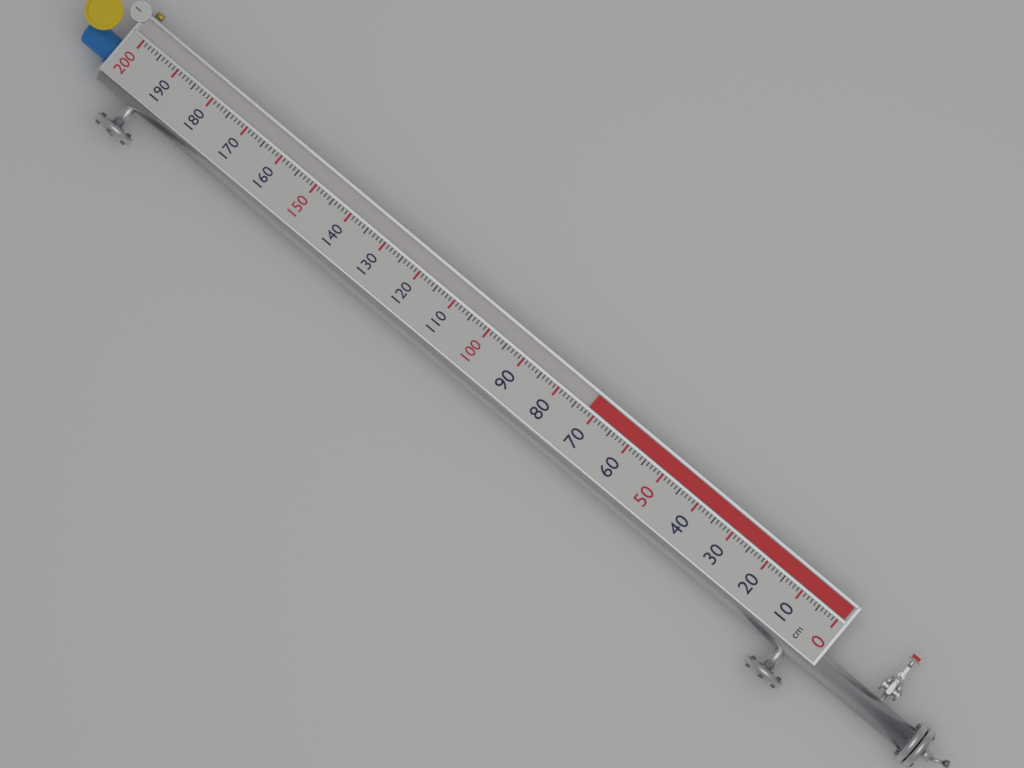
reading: 72 cm
